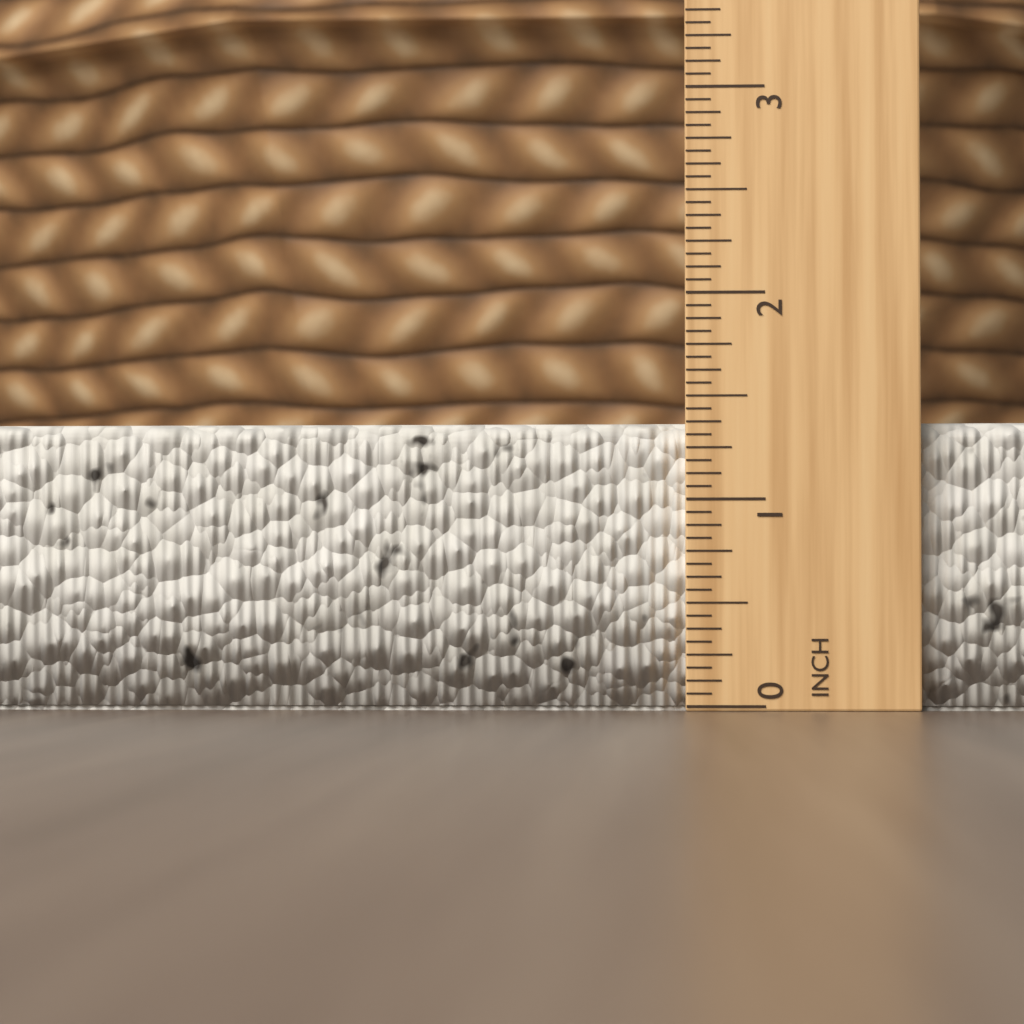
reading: 1.3750 in
